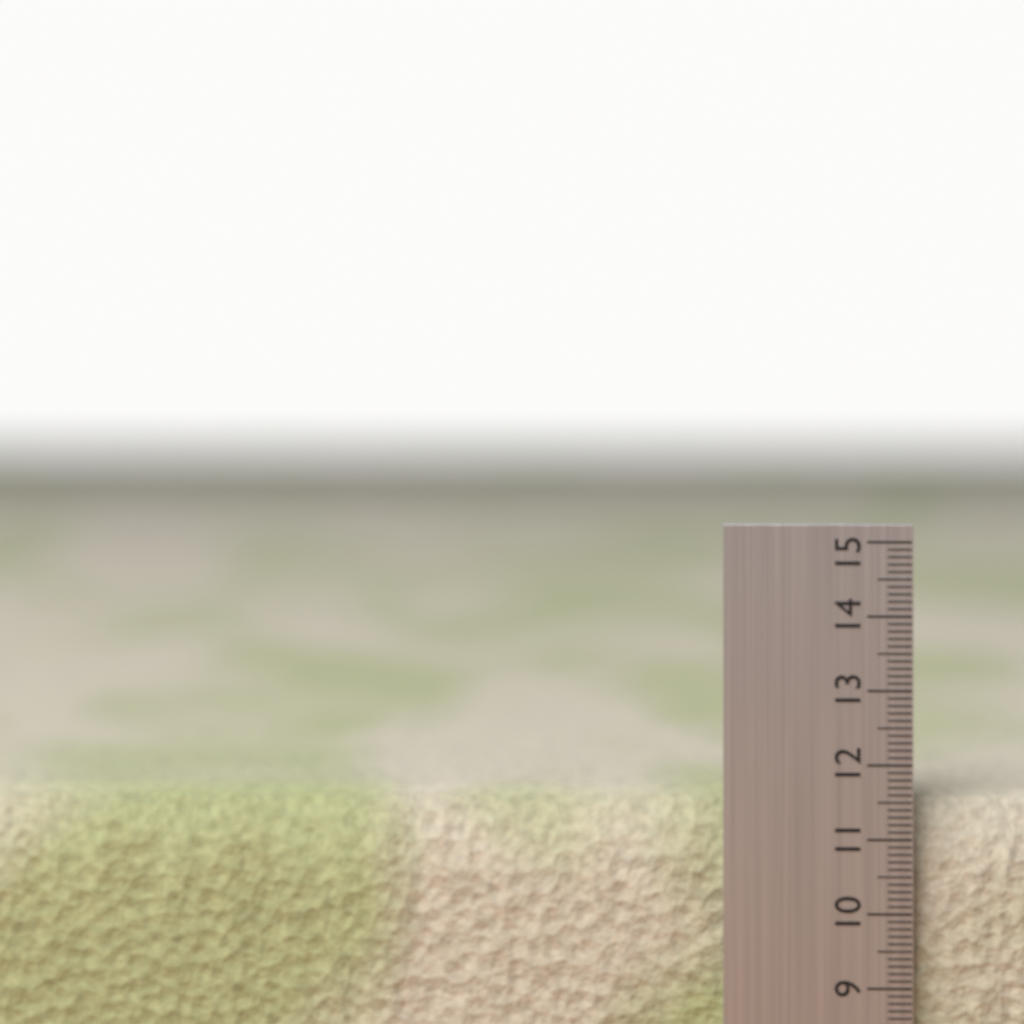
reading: 11.5 (no unit)
